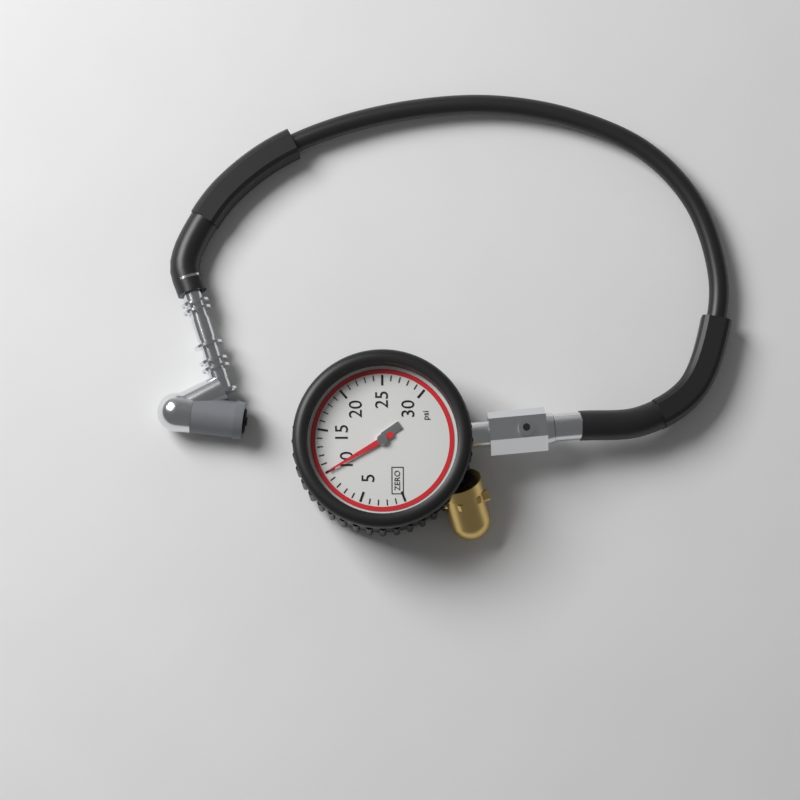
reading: 10 psi
